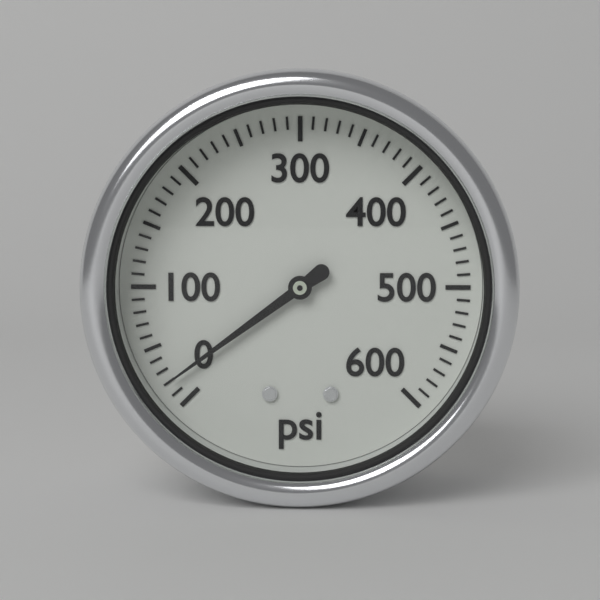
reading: 20 psi
